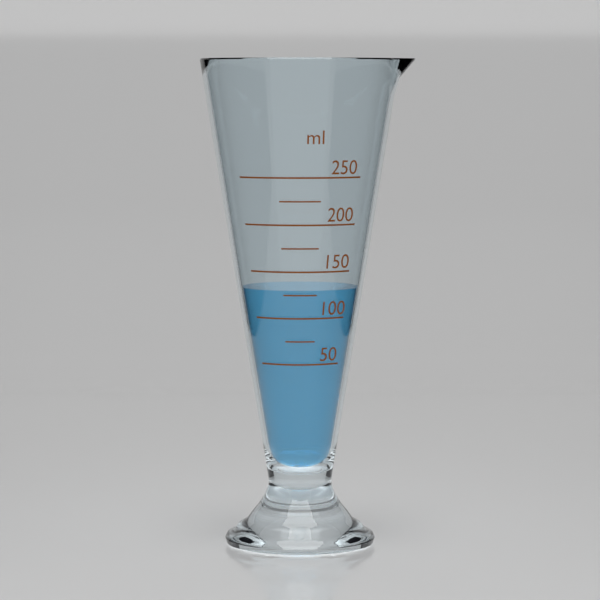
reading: 130 ml
